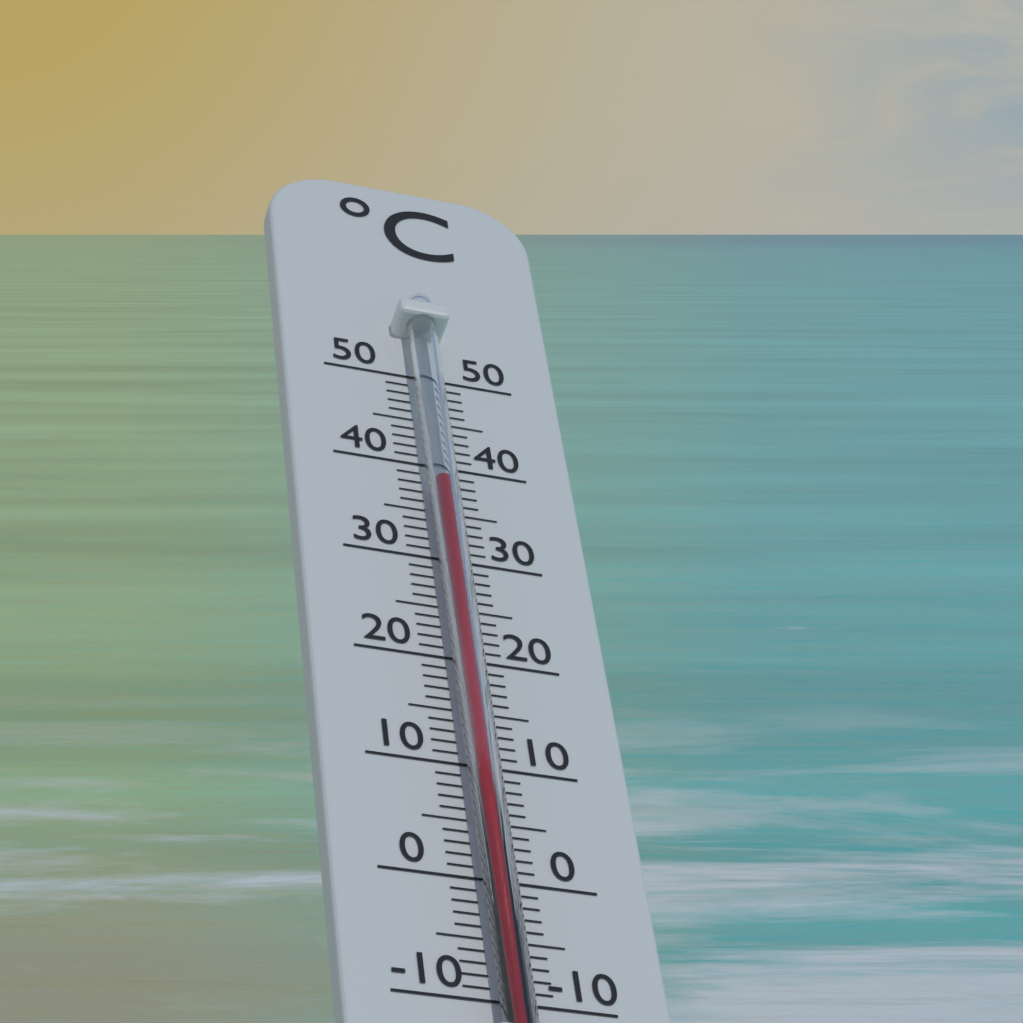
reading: 37 °C
